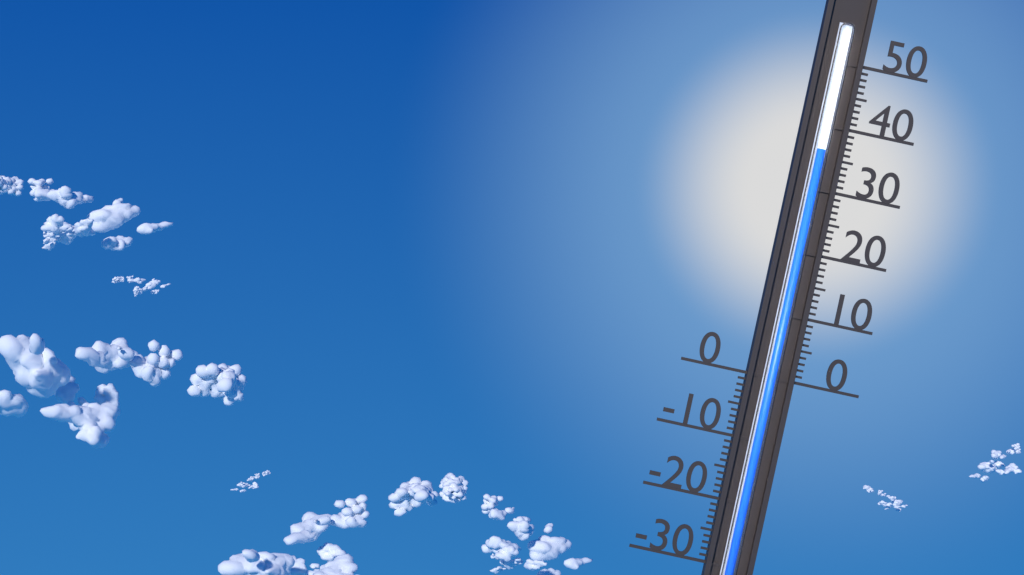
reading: 36 (no unit)
